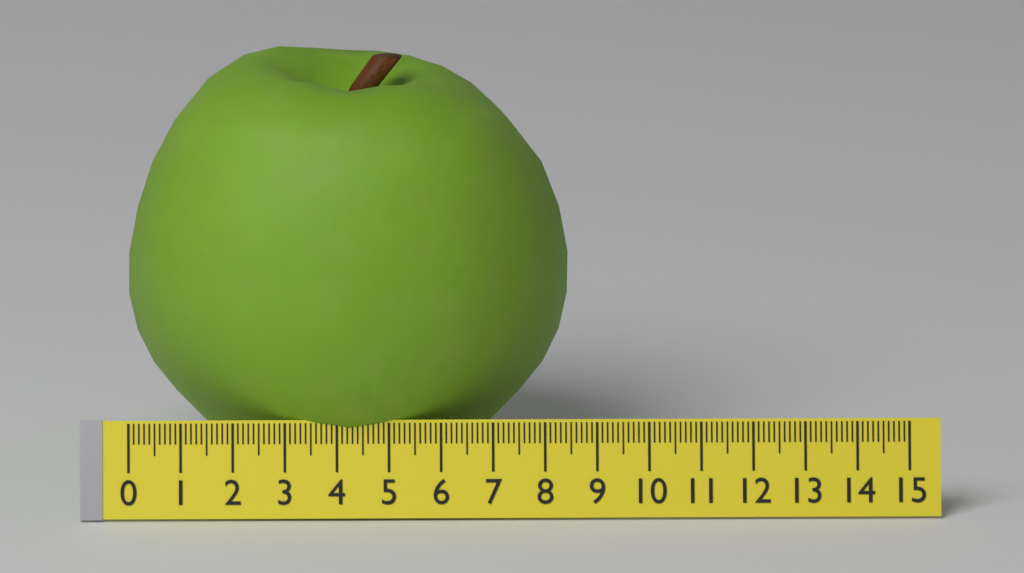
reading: 8.5 (no unit)
